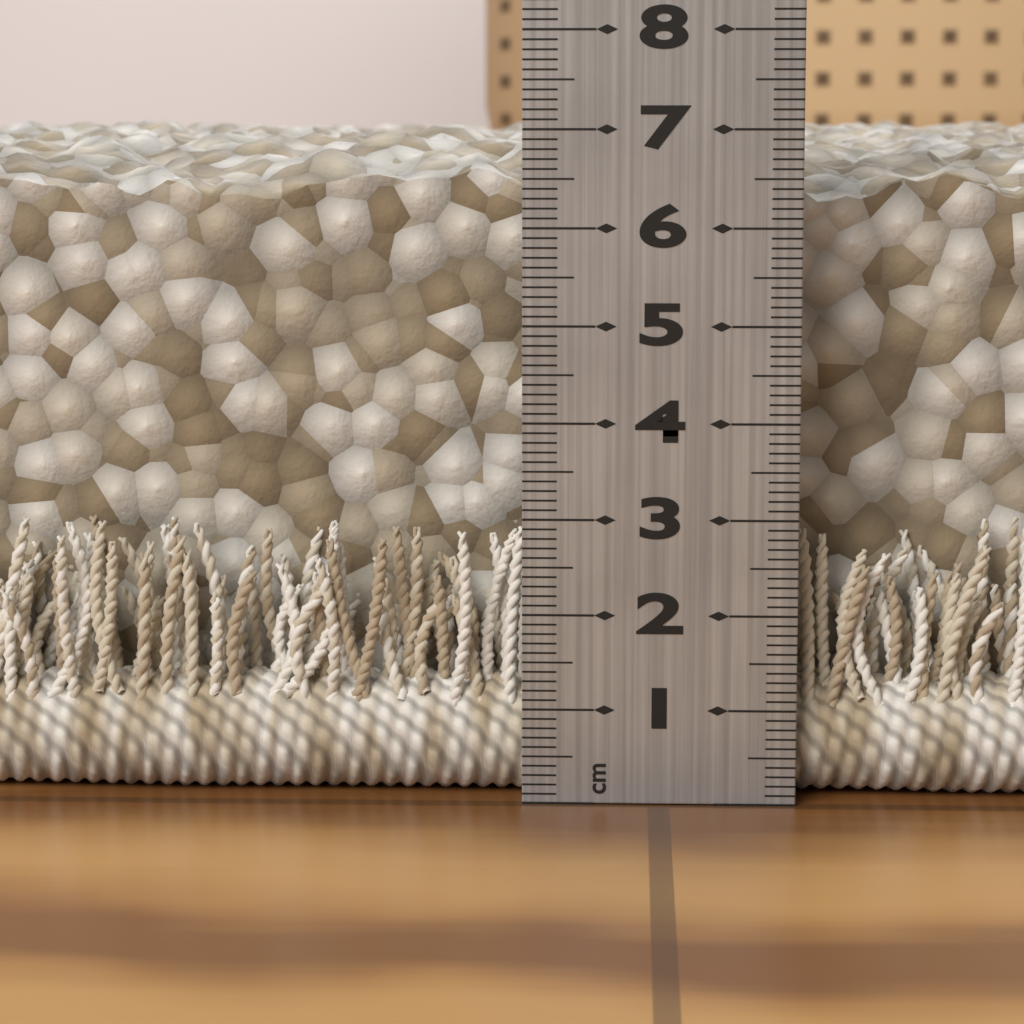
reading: 7.1 cm
